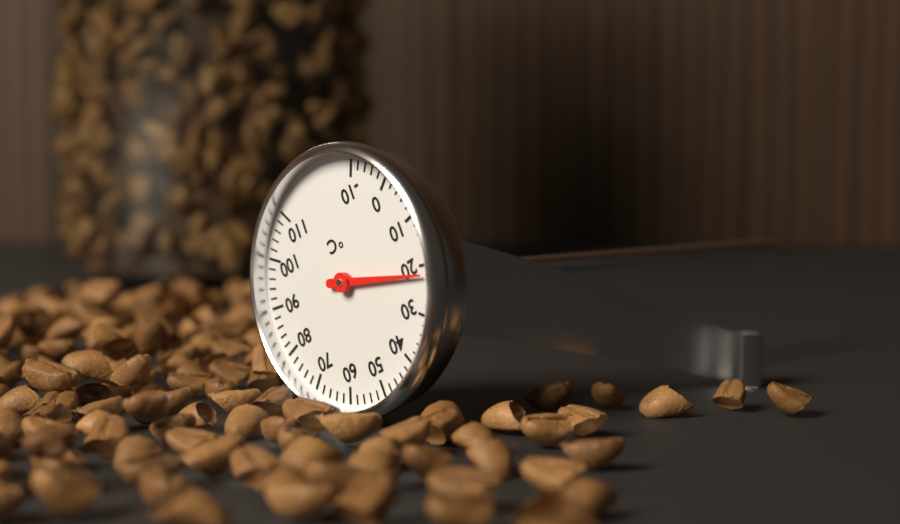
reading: 22 °C
